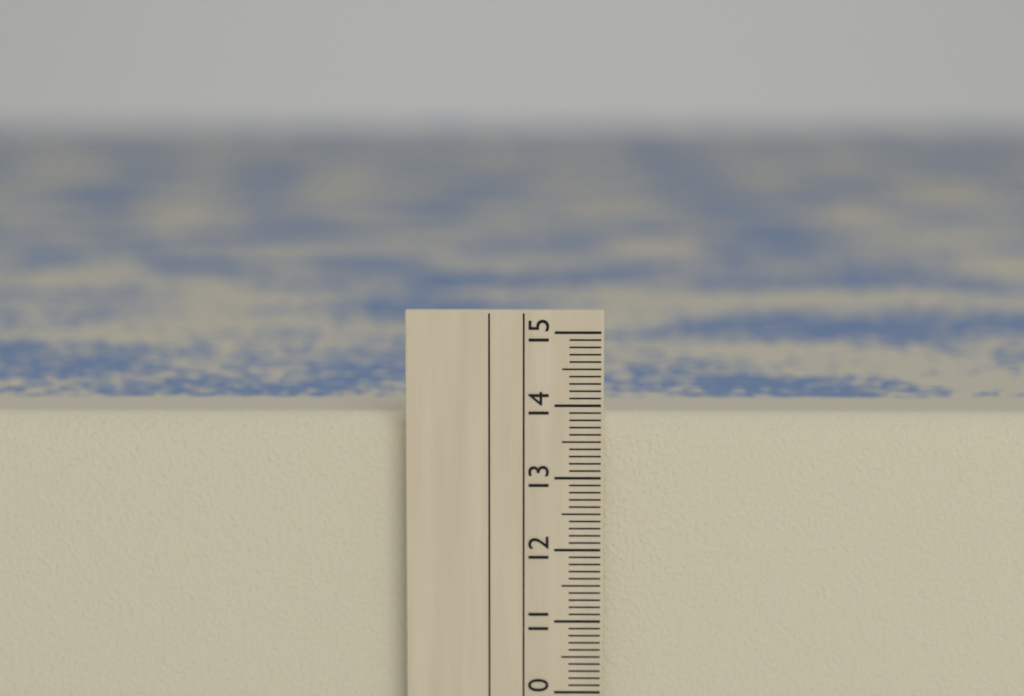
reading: 13.8 cm
